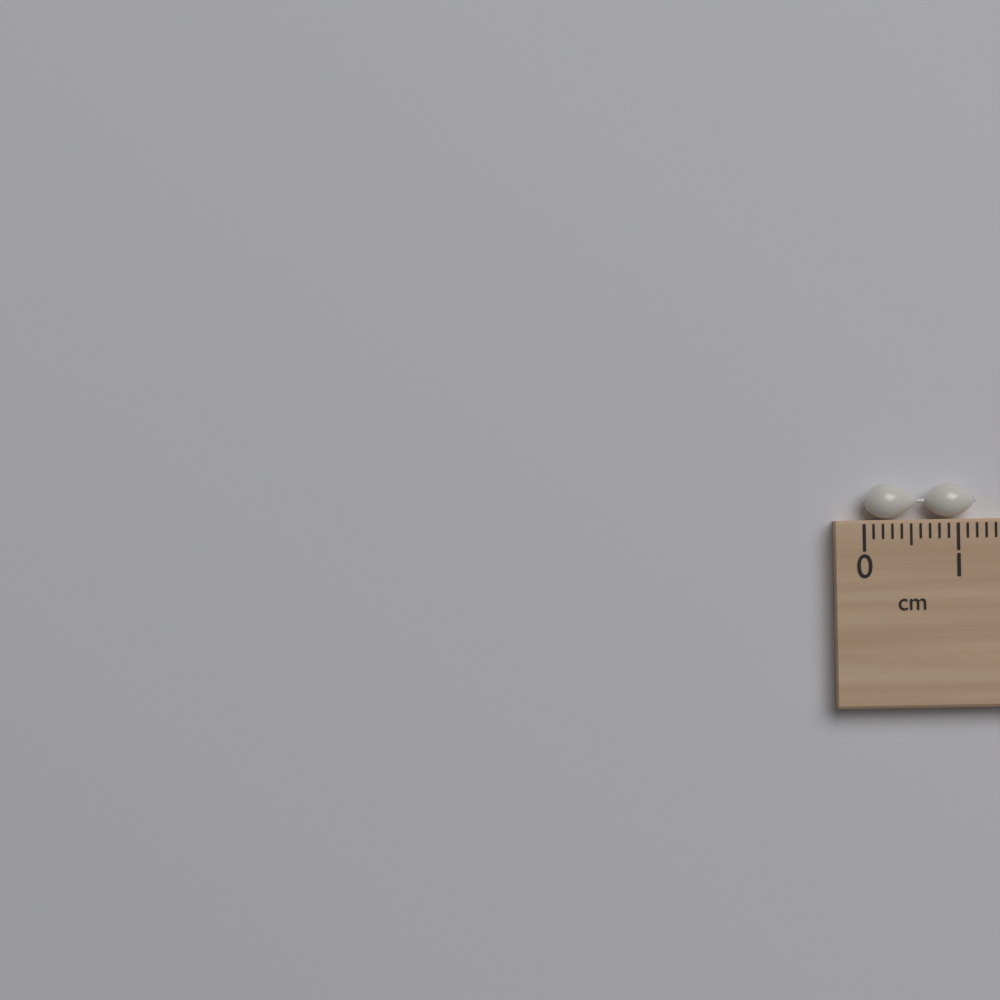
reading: 1.2 cm
